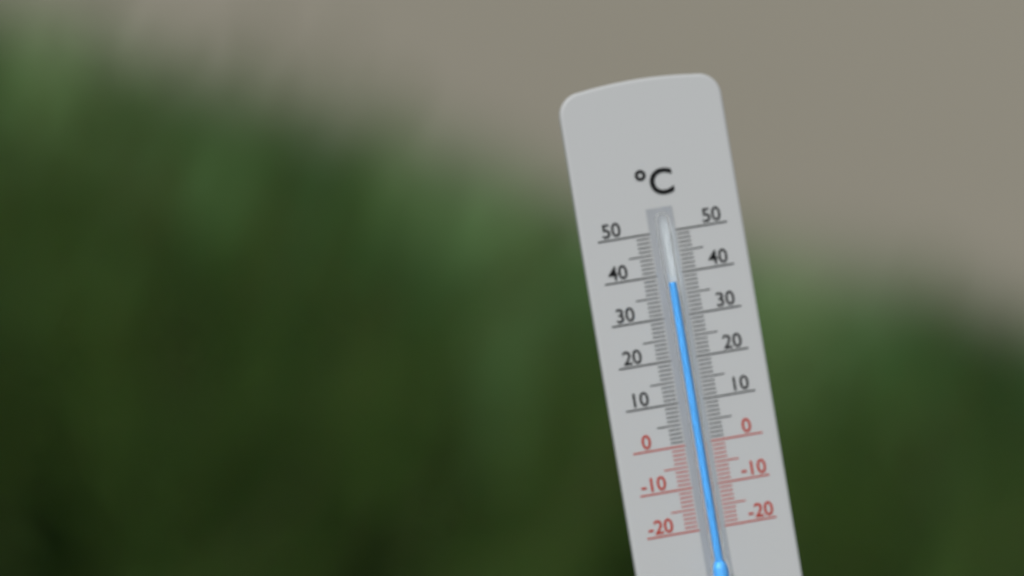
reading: 38 °C
